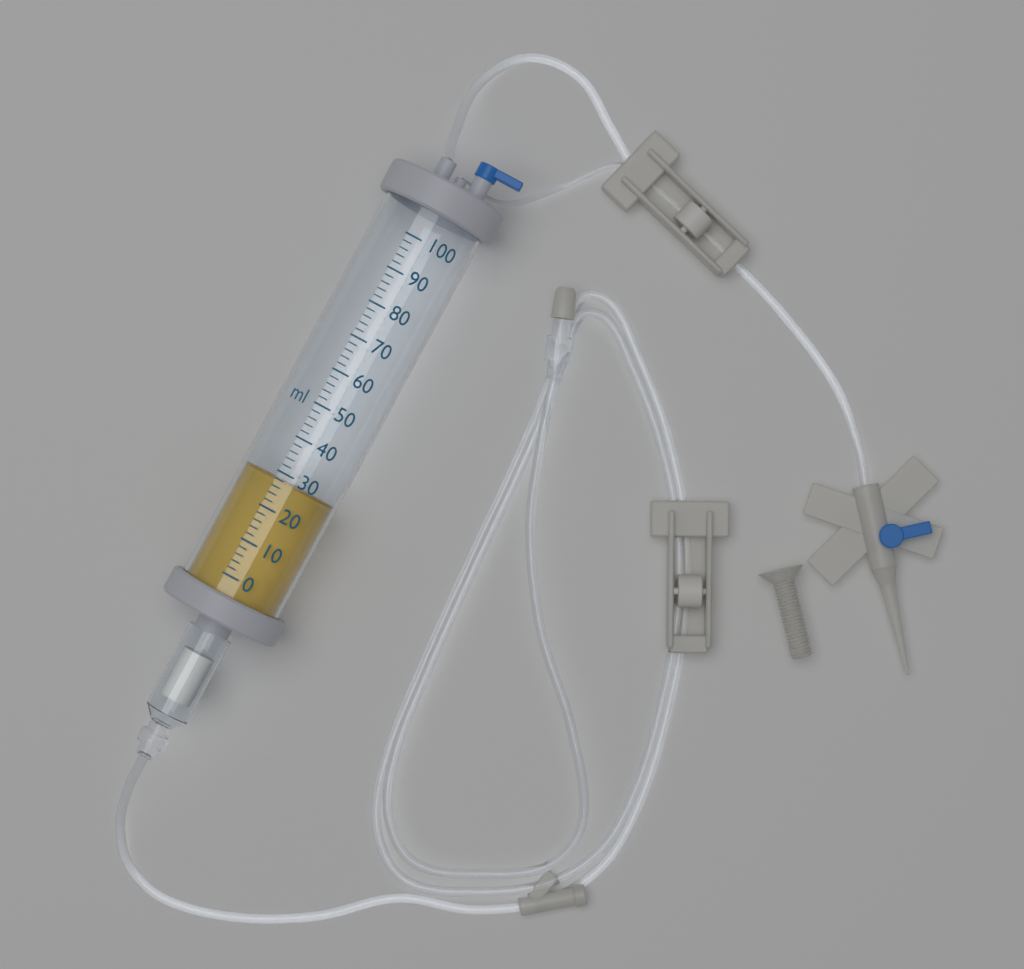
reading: 28 ml
